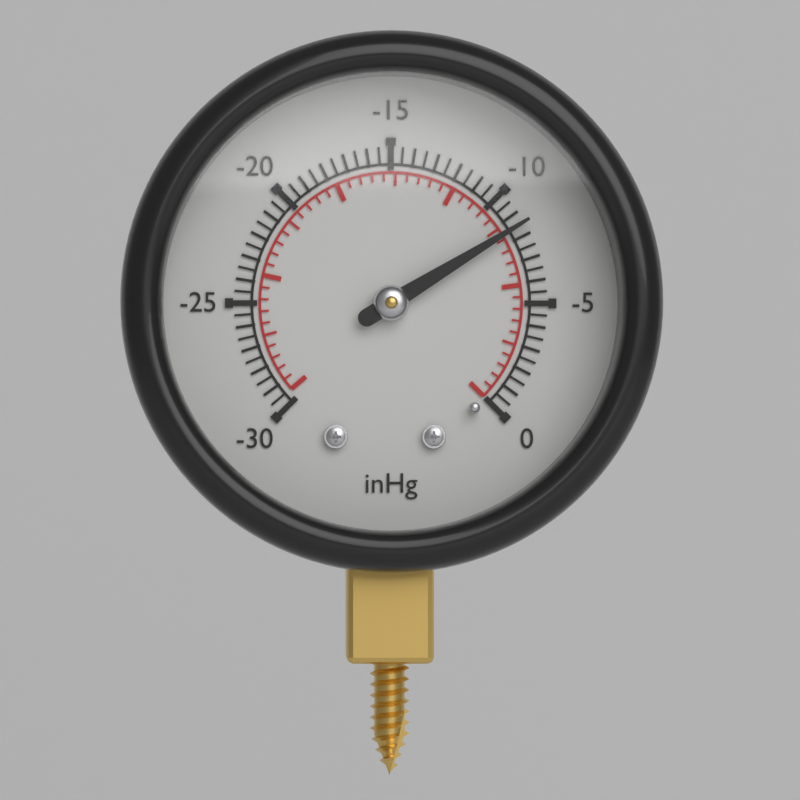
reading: -8.5 inHg
